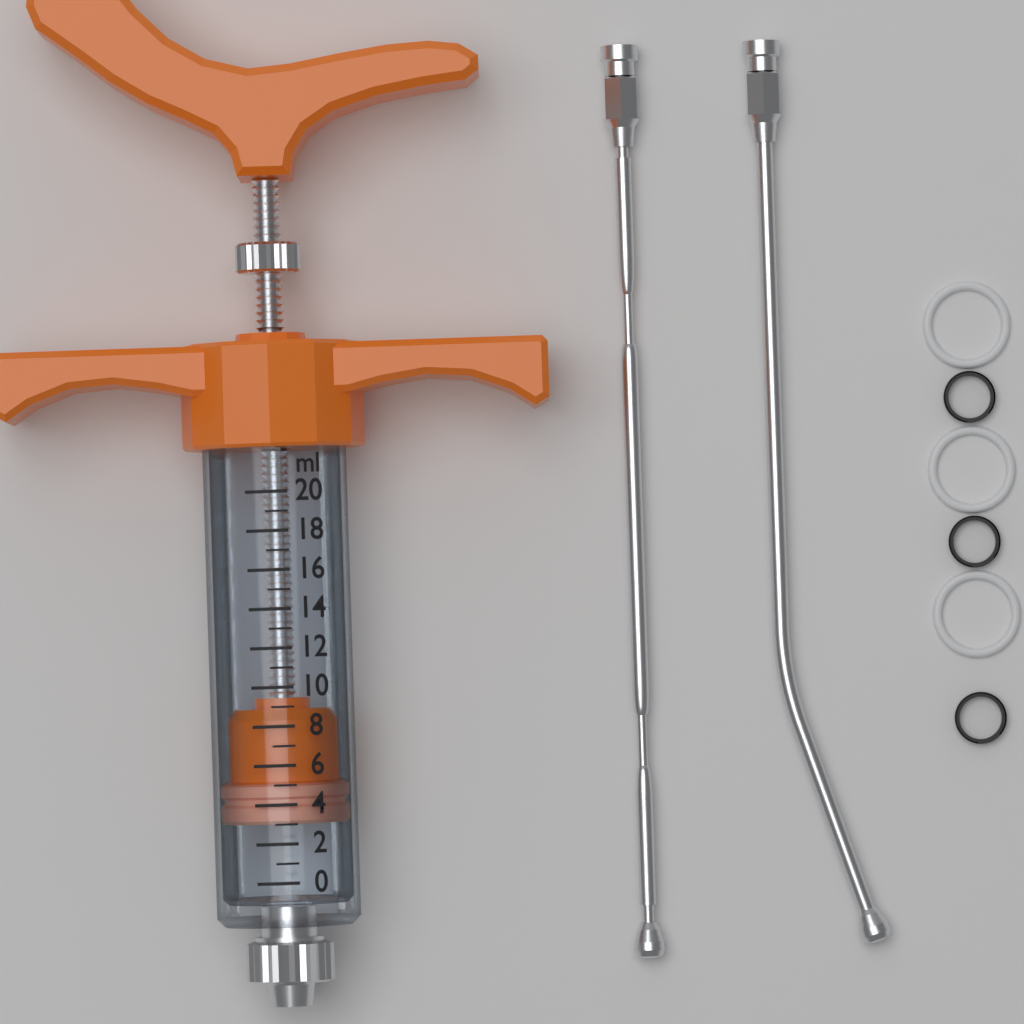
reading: 3 ml
